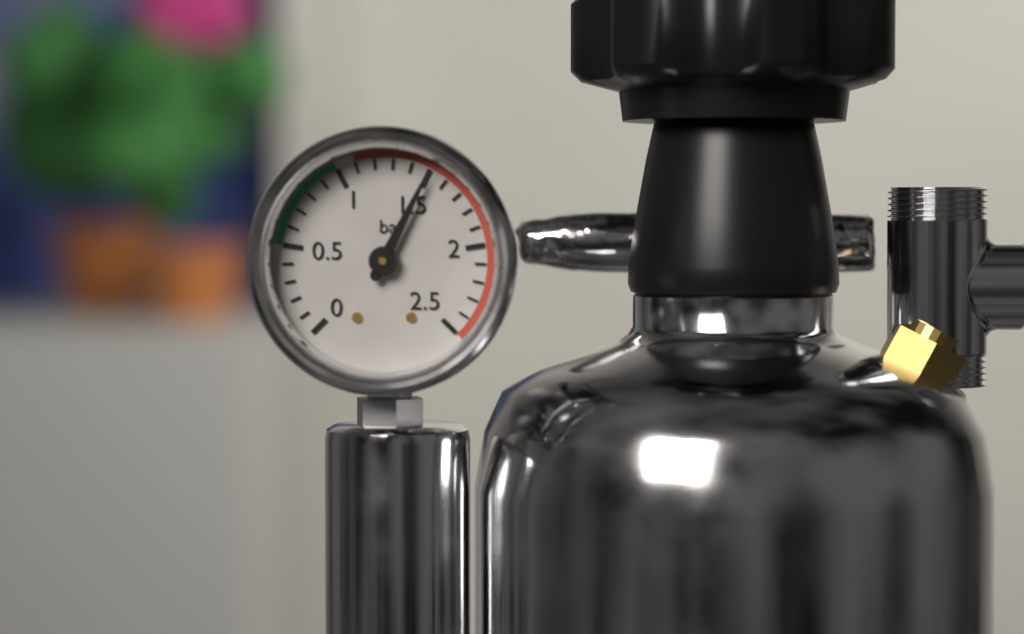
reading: 1.5 bar
